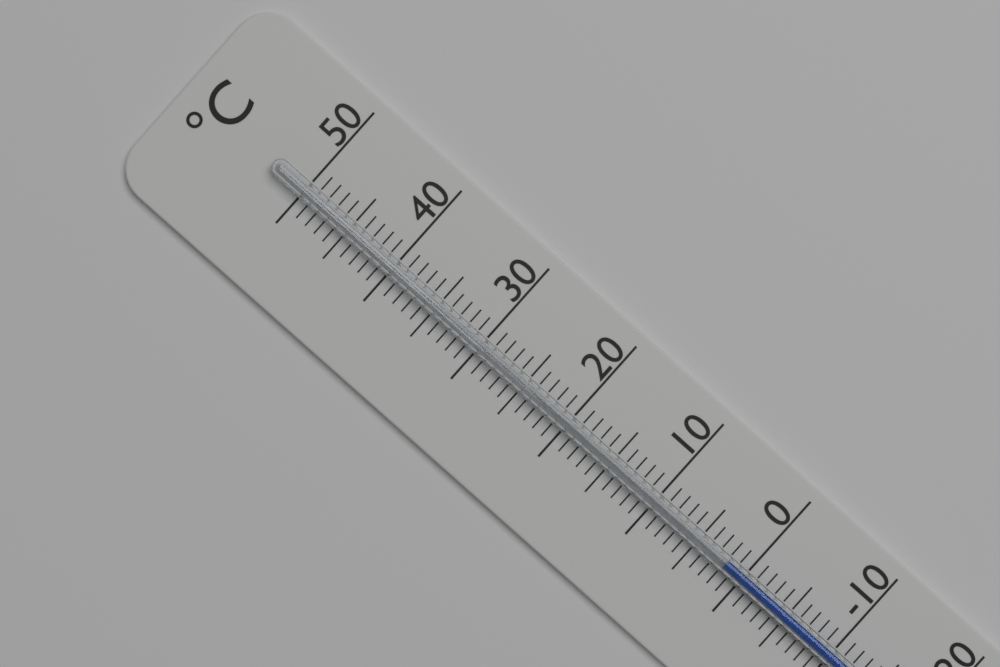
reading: 2 °C
